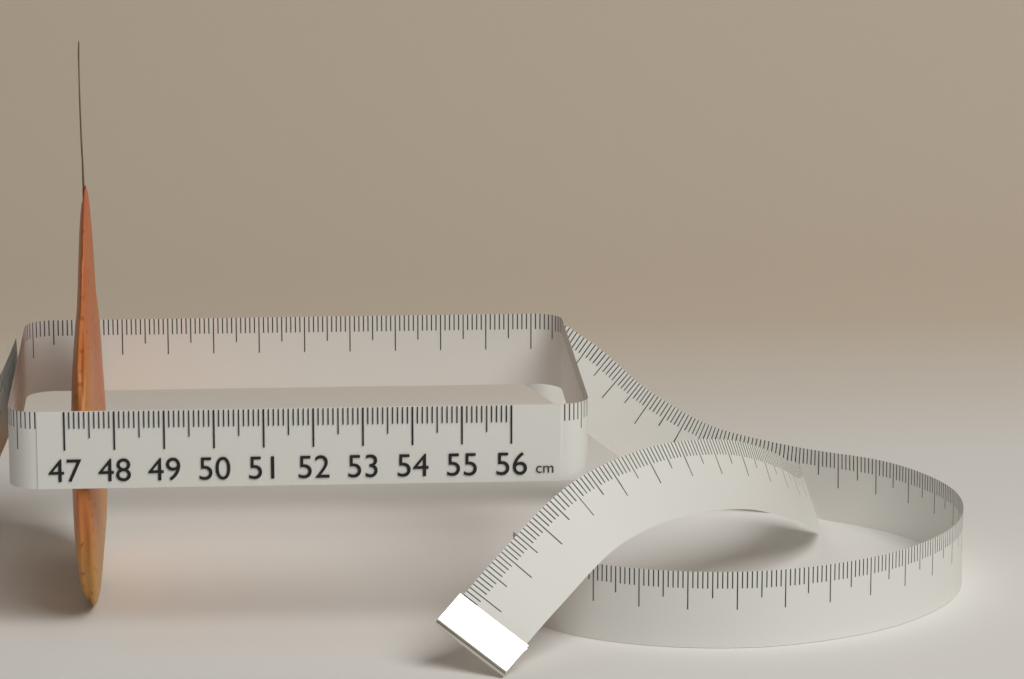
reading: 47.7 cm
